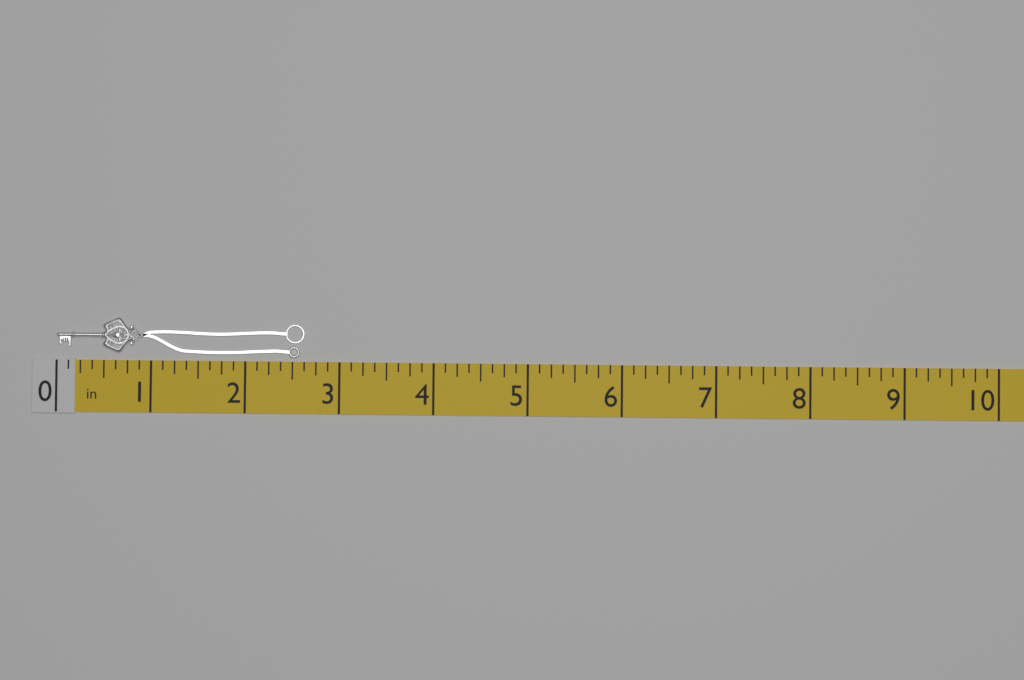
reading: 2.625 in
